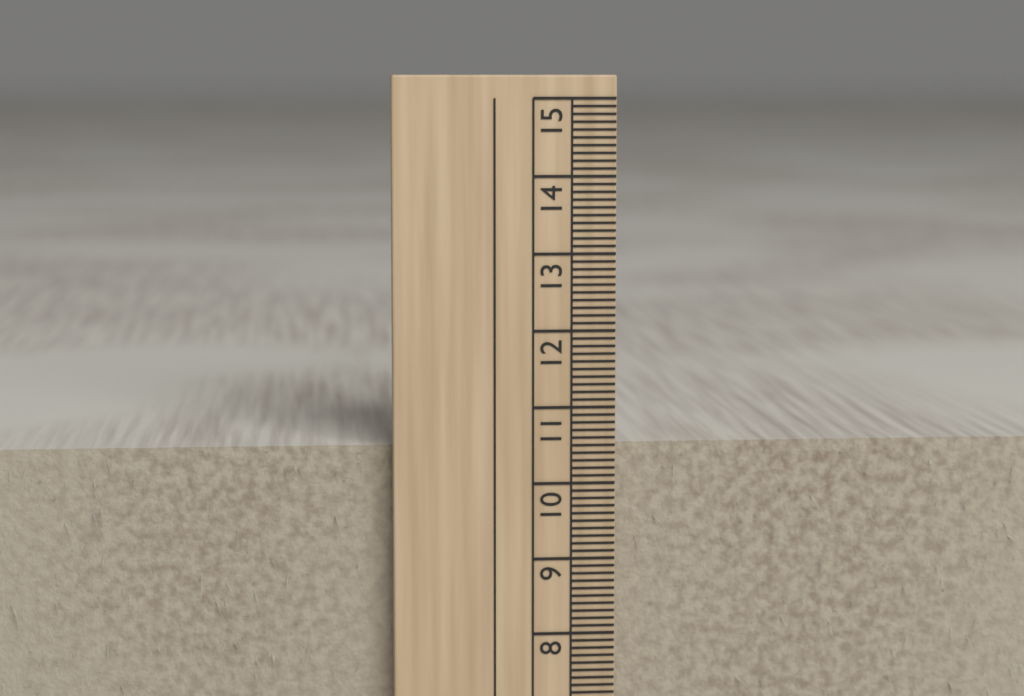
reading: 10.5 cm
